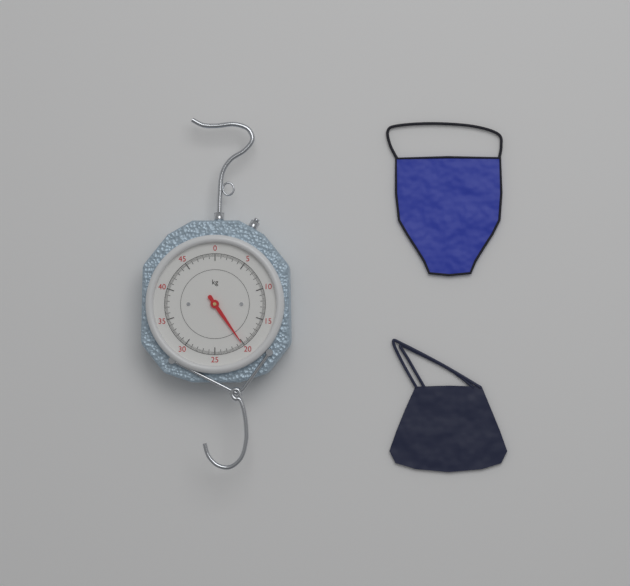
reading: 20.2 kg
